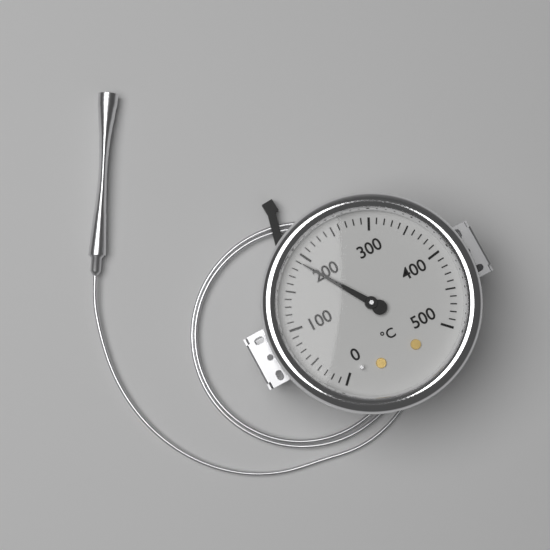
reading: 190 °C
